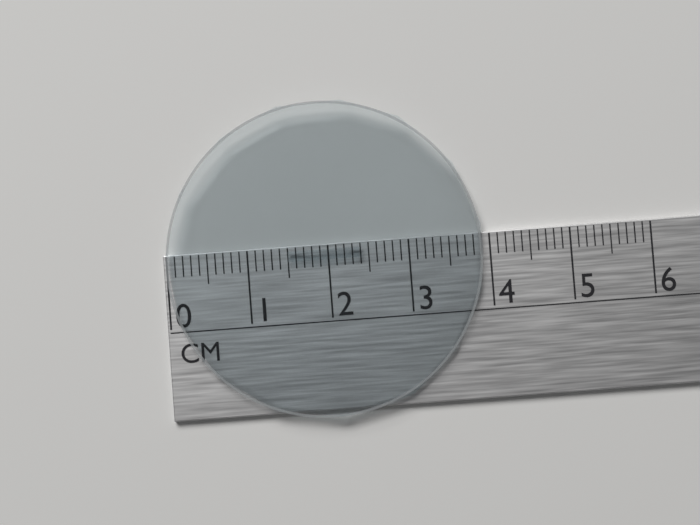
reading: 3.9 cm
